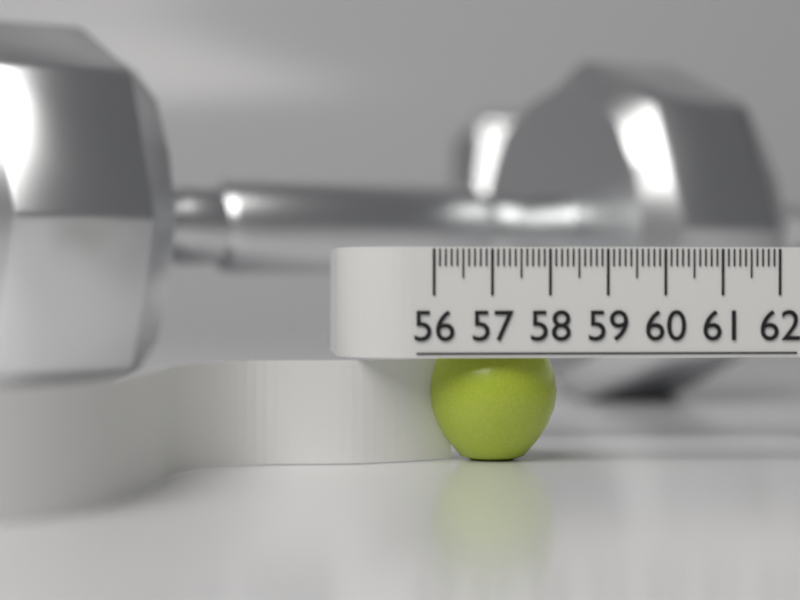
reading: 58.3 (no unit)
